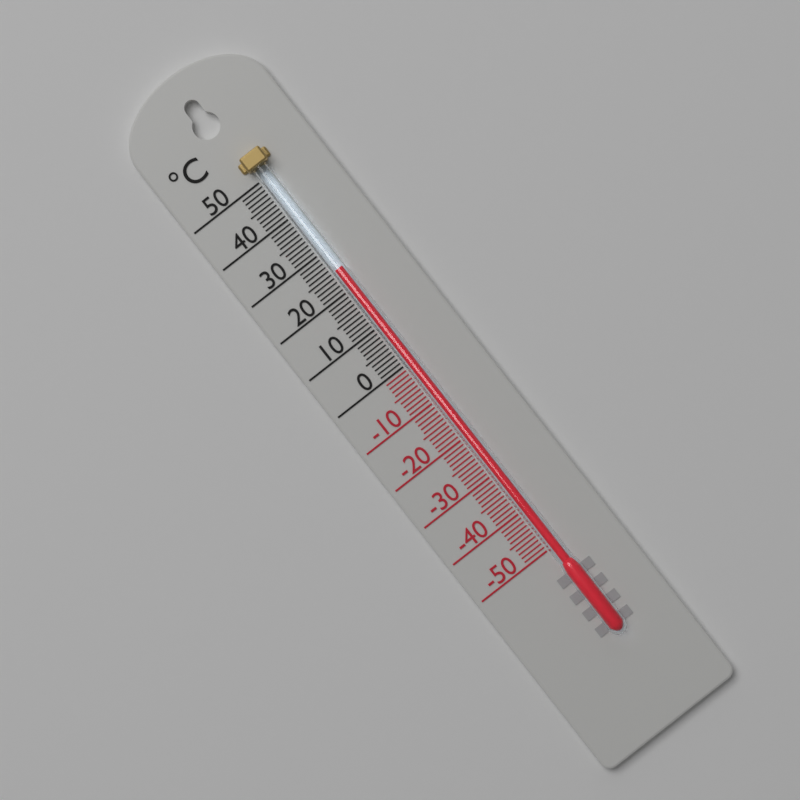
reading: 25 °C
